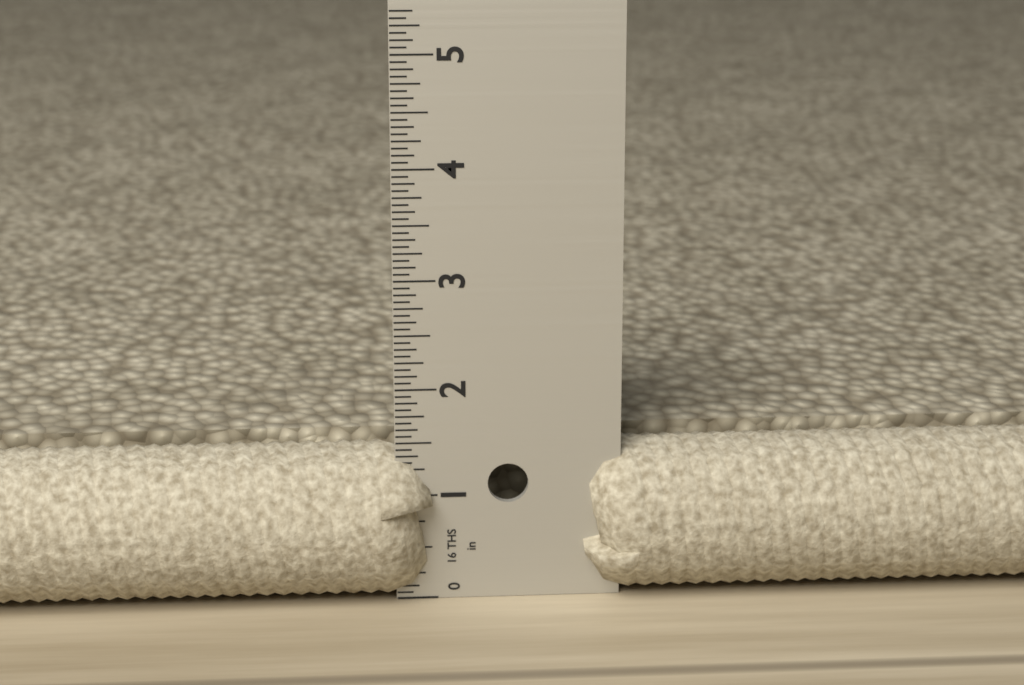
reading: 1.4375 in
